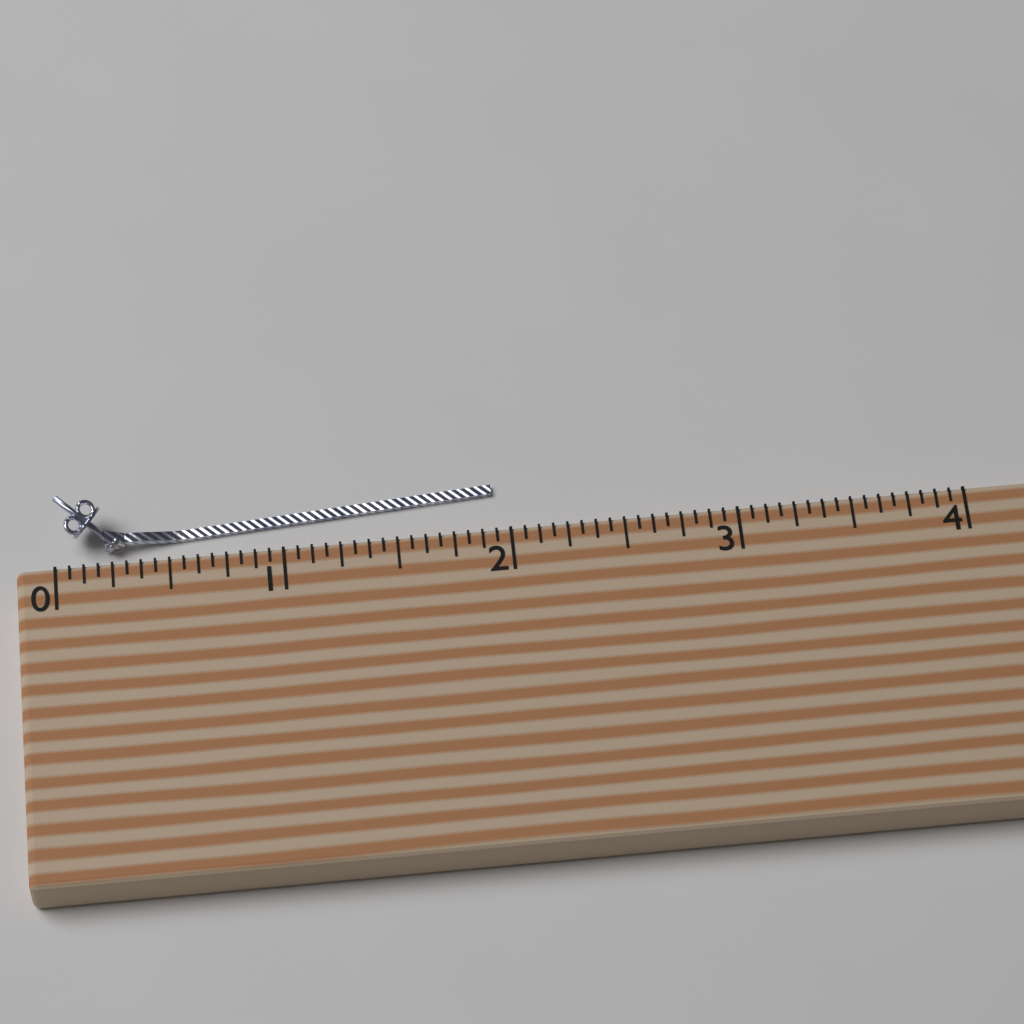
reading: 1.9375 (no unit)
